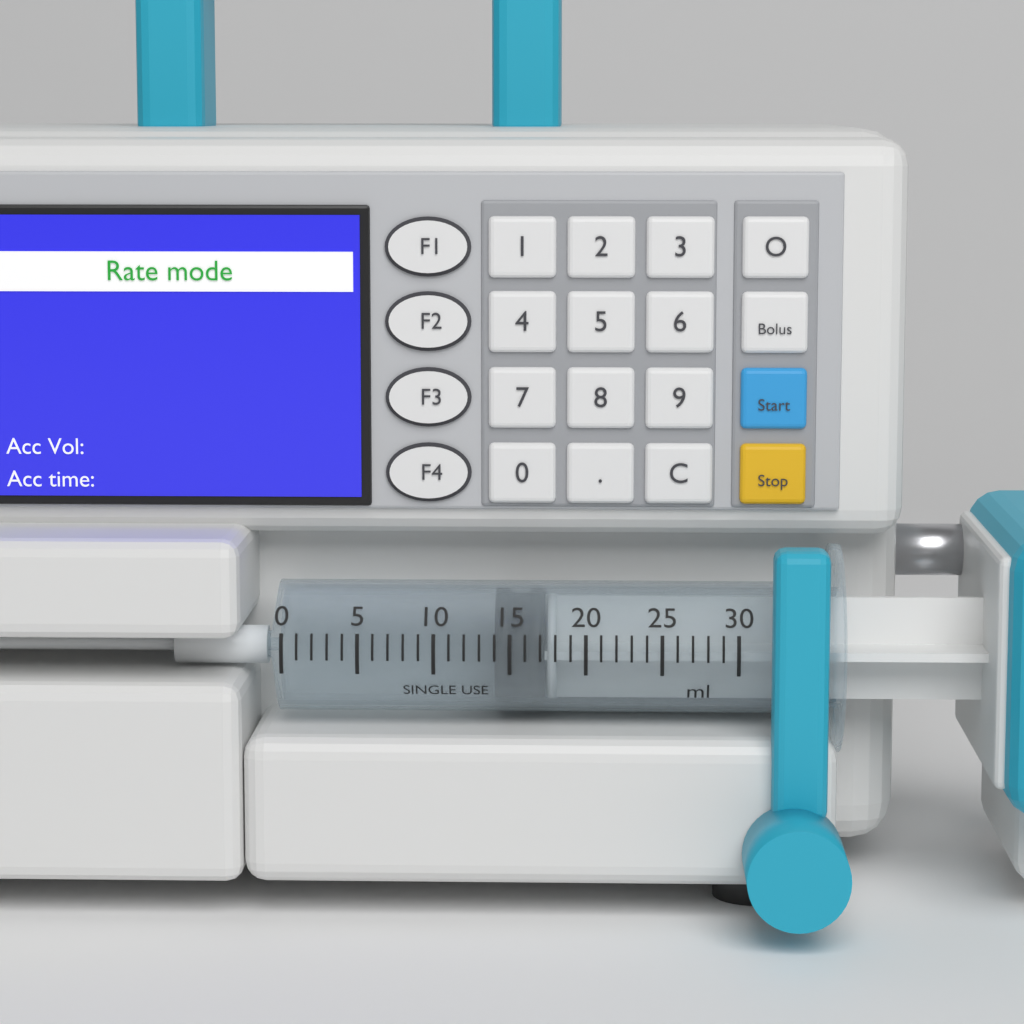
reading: 14 ml
